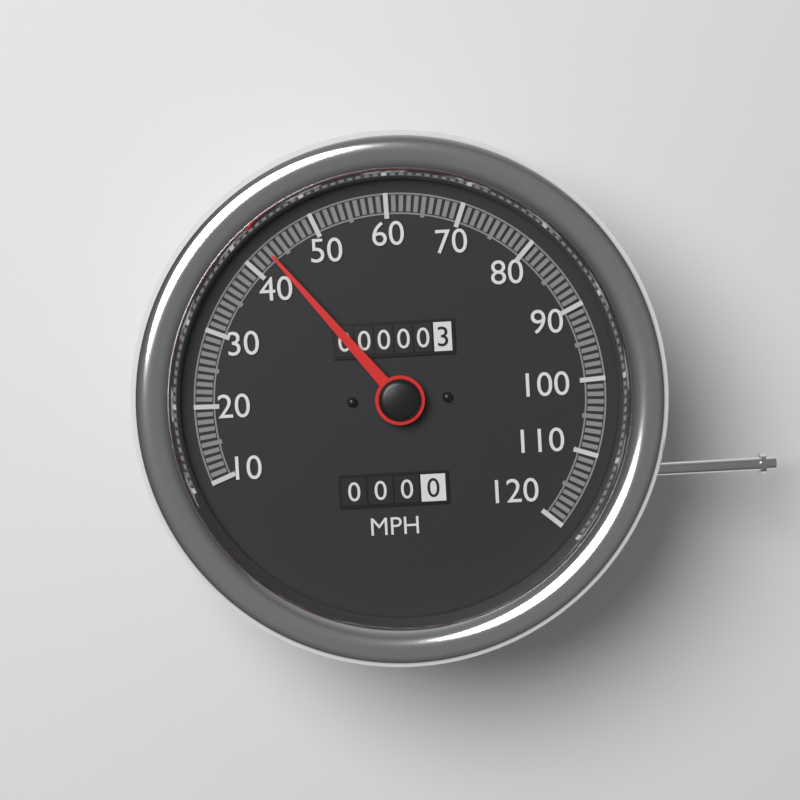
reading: 43 MPH
